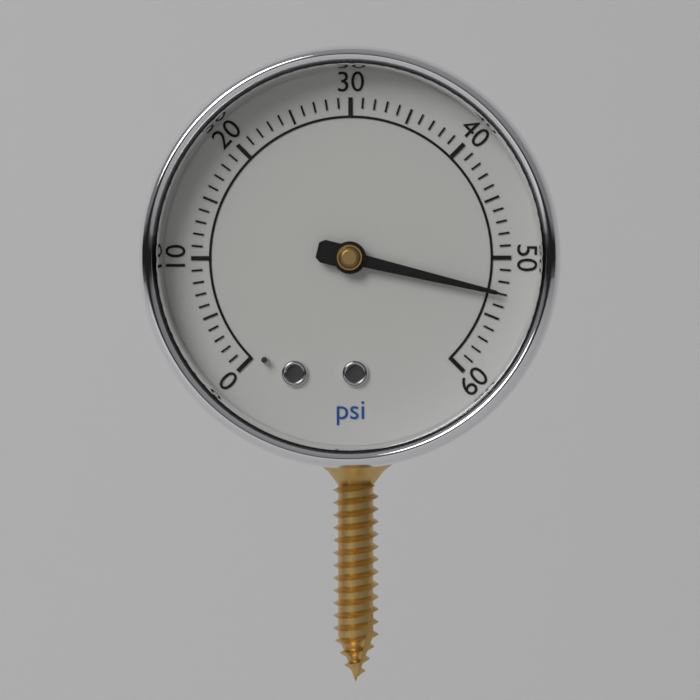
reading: 53 psi
